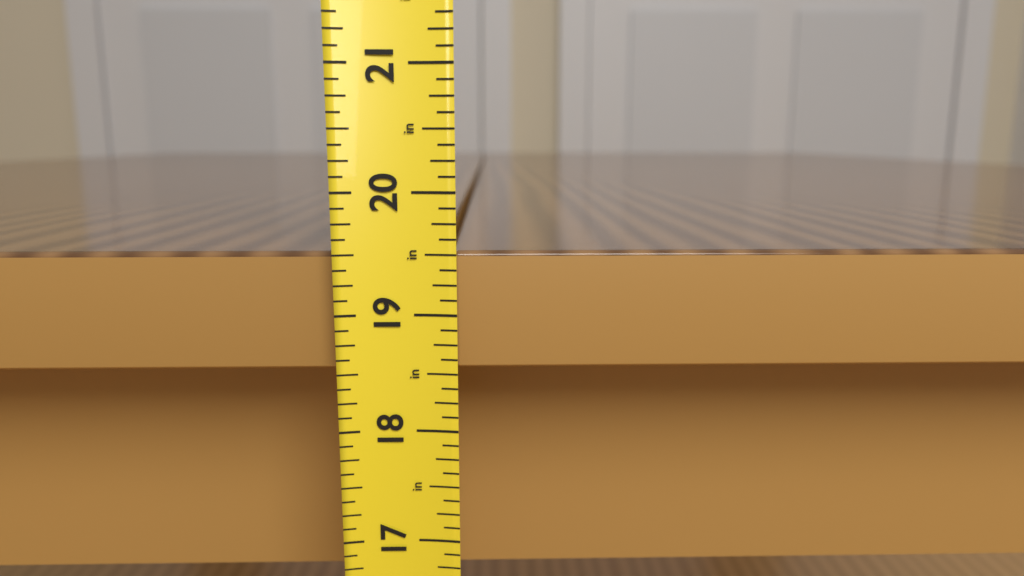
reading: 19.500 in
